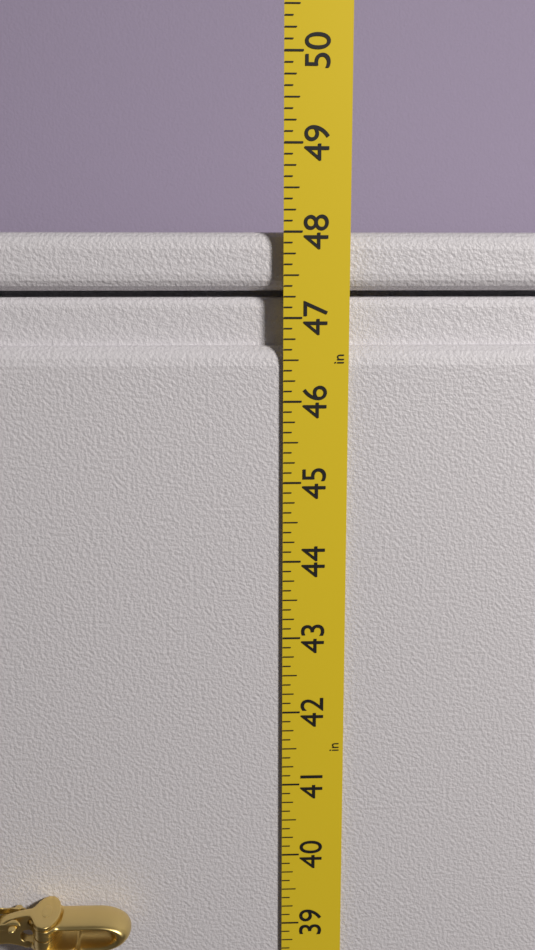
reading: 48.000 in
